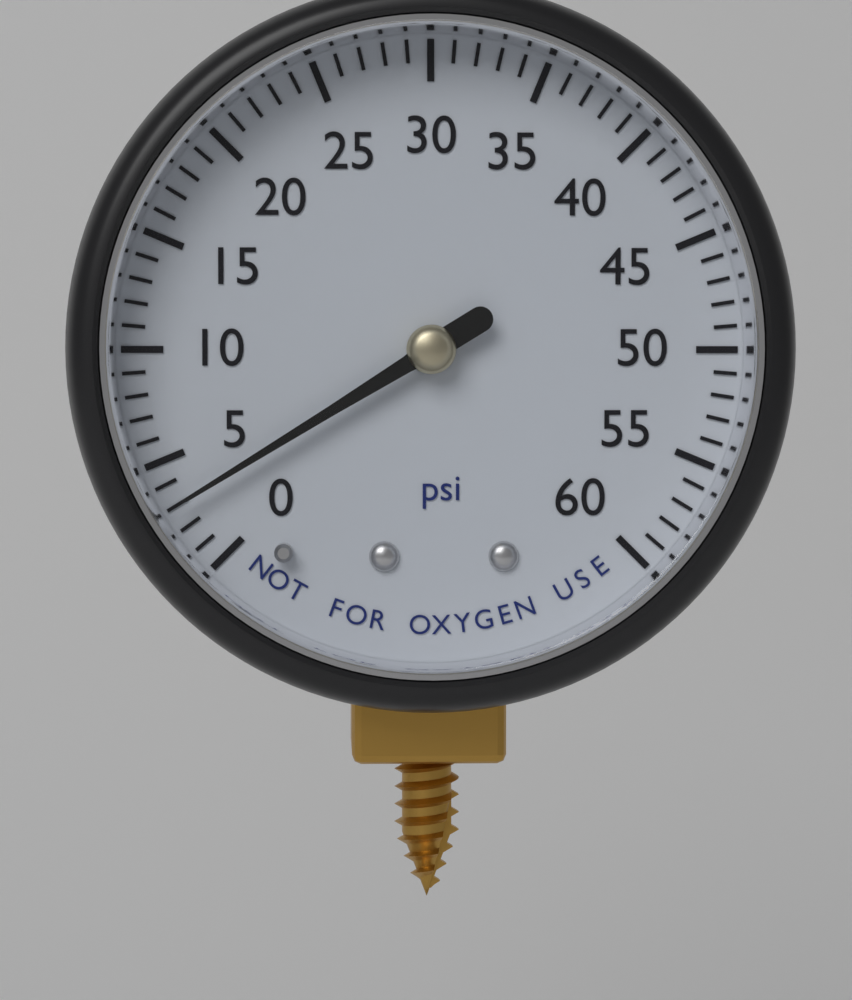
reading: 3 psi
